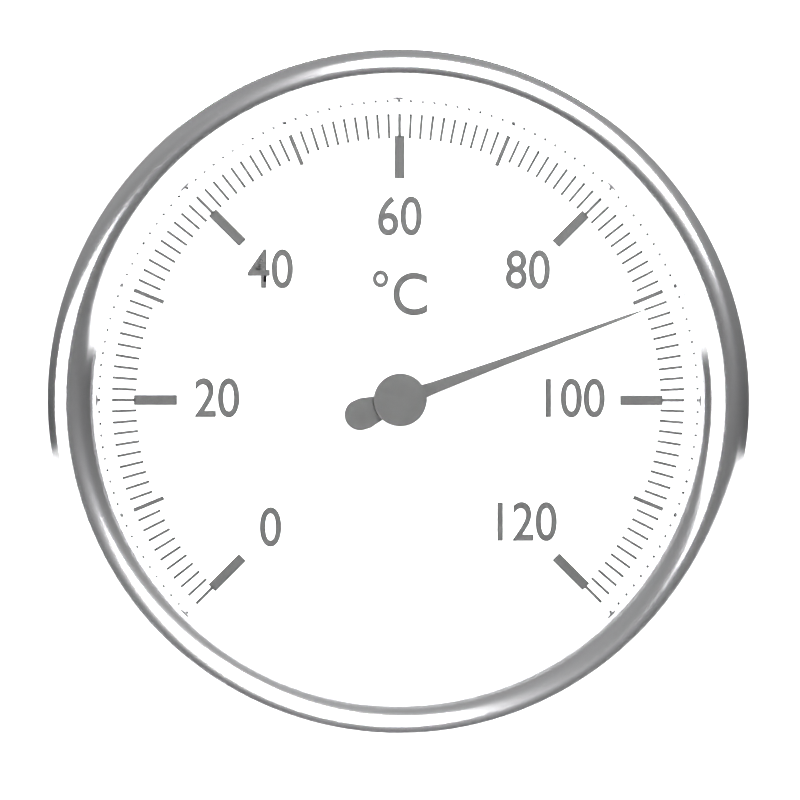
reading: 91 °C
